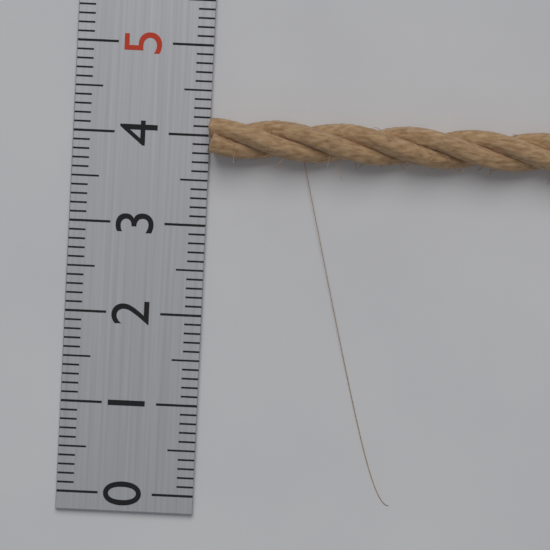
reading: 4.2 (no unit)
